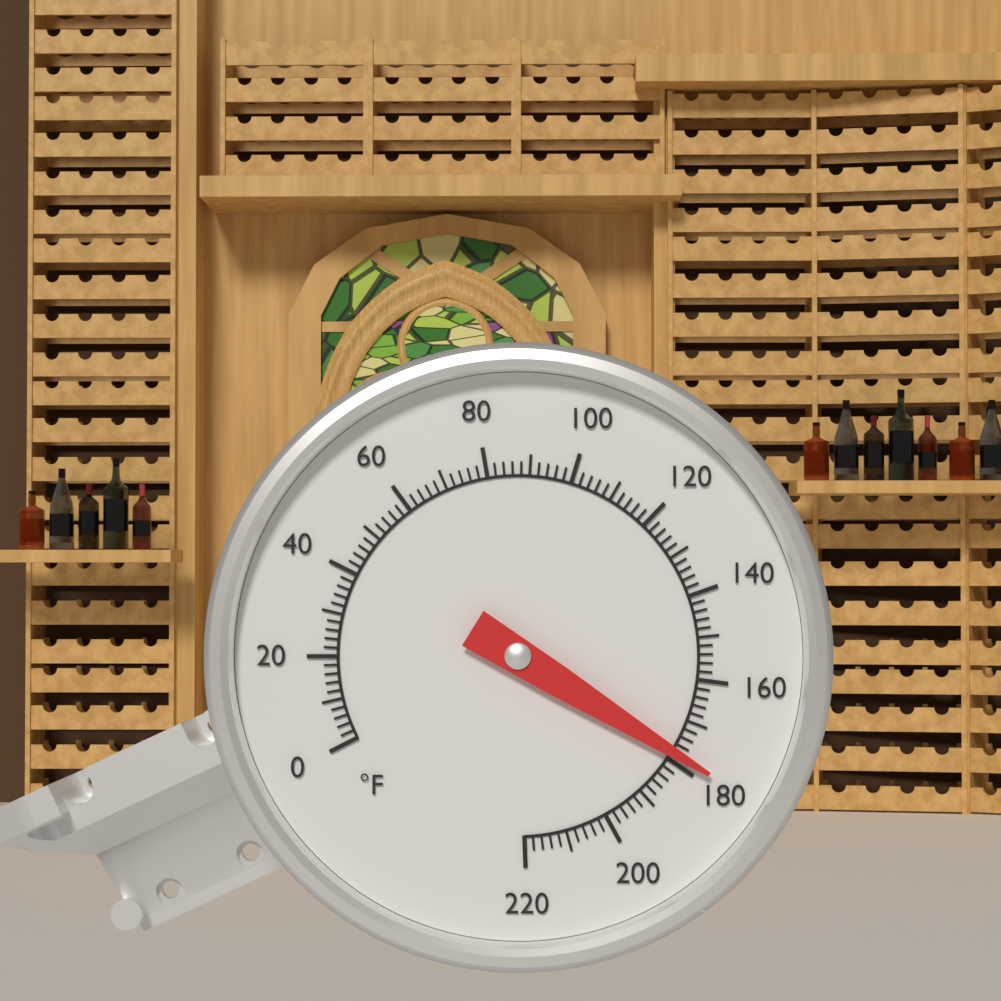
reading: 178 °F
